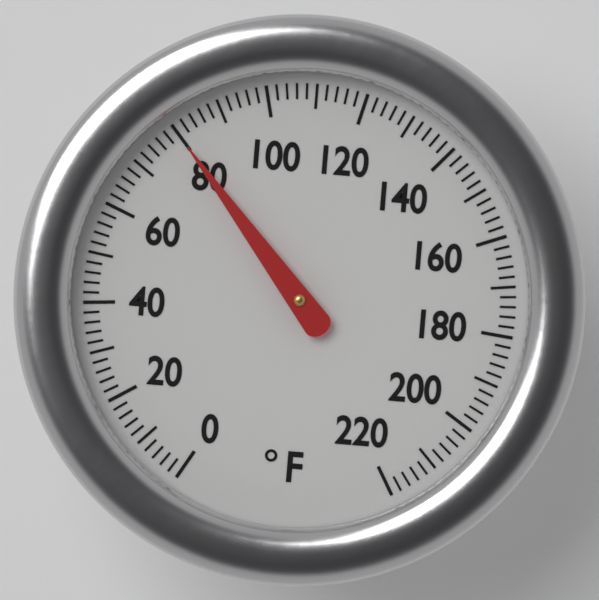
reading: 80 °F
